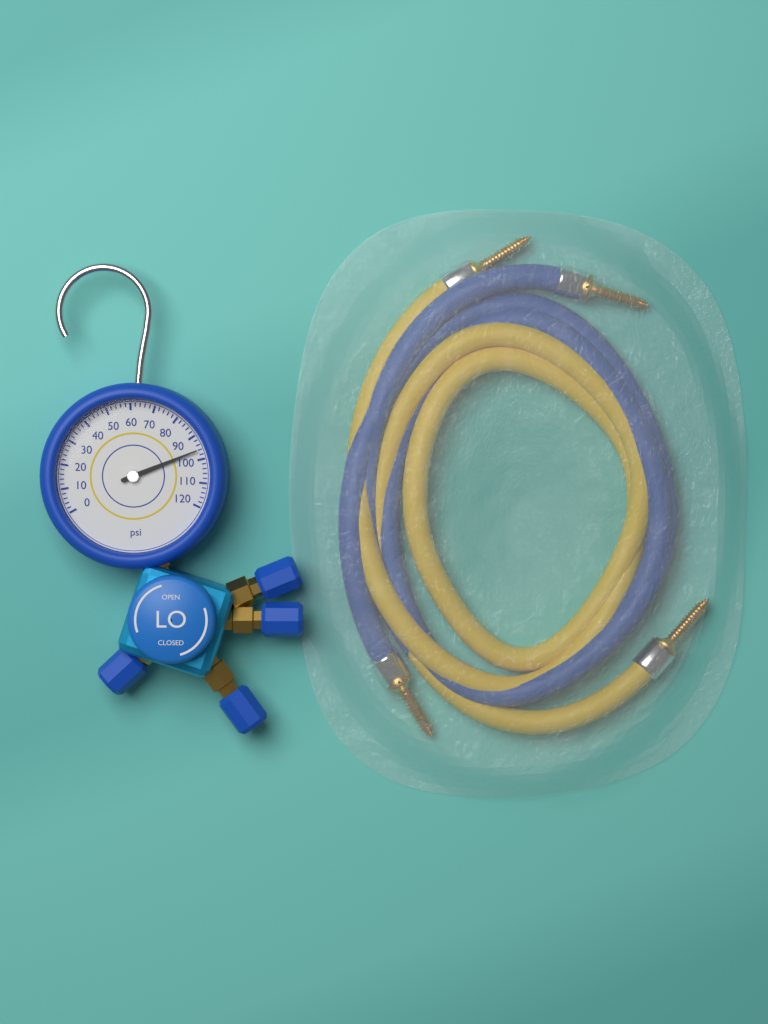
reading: 96 psi
